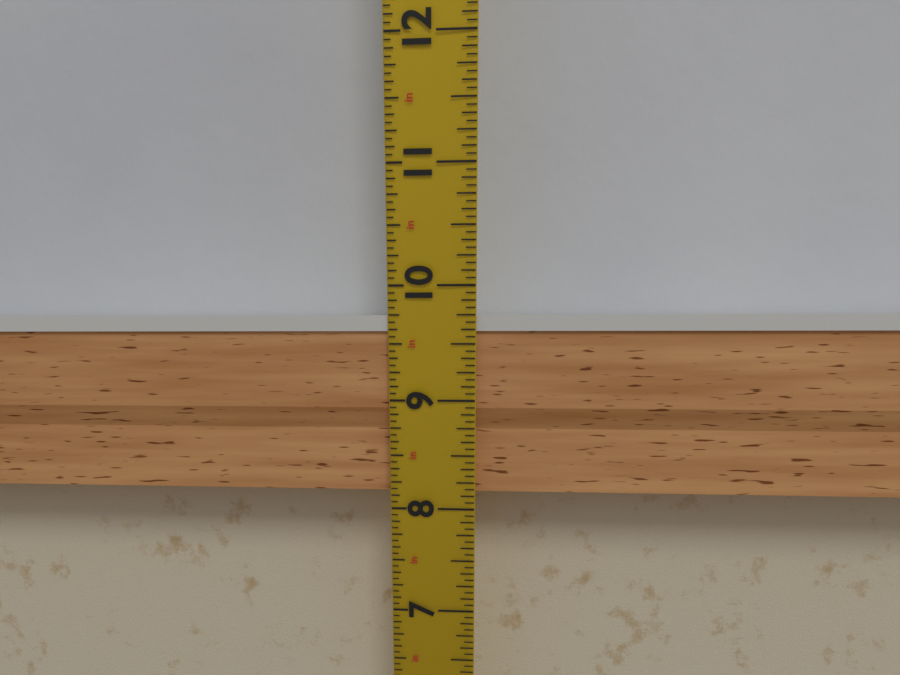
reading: 9.7500 in
